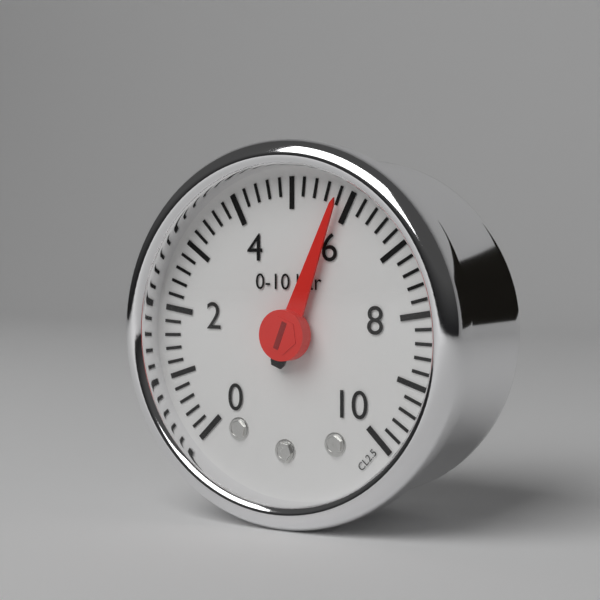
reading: 5.8 bar
